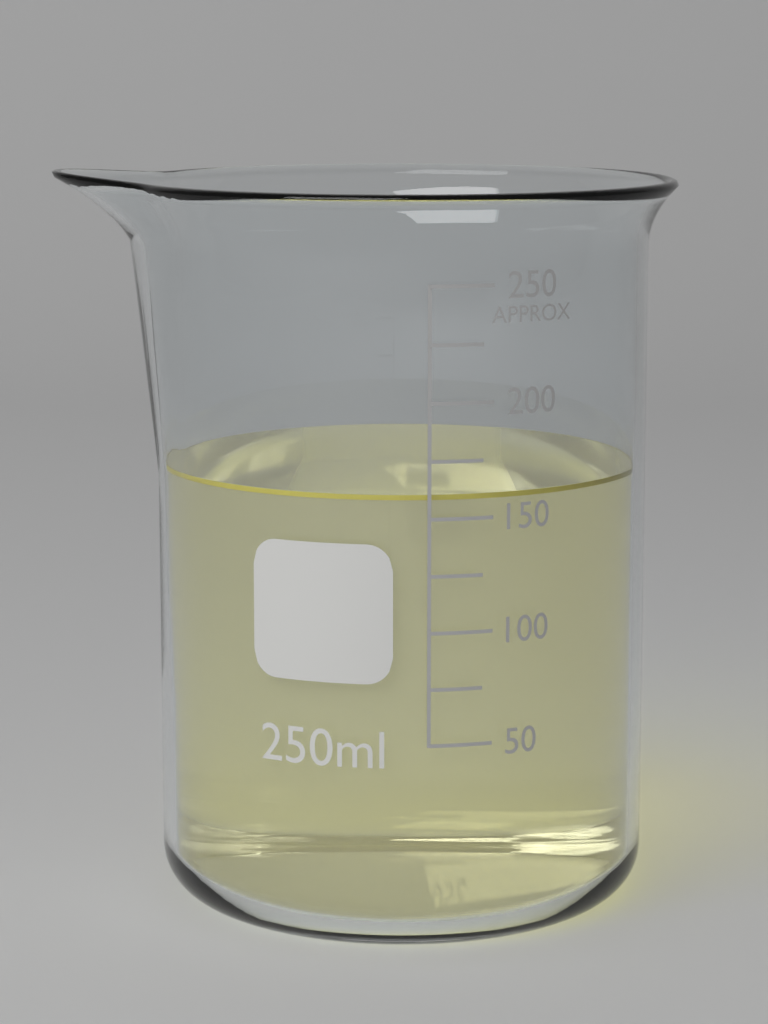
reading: 160 ml
